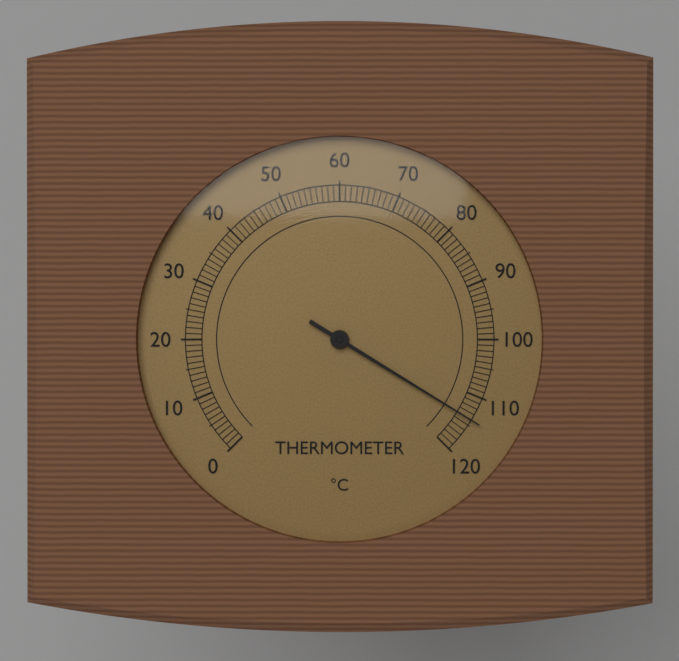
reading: 114 °C
